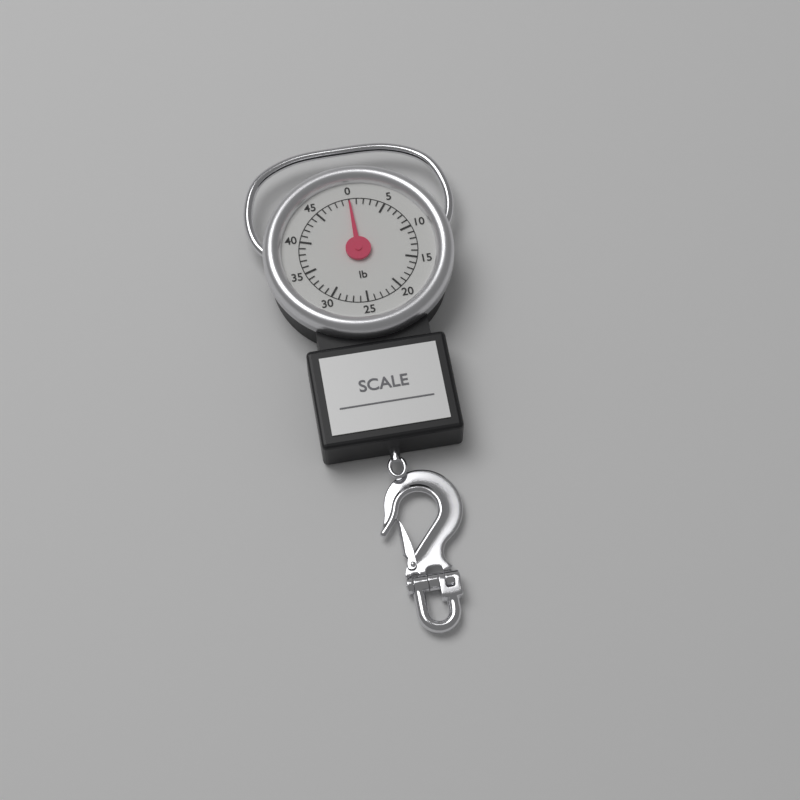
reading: 0 lb
